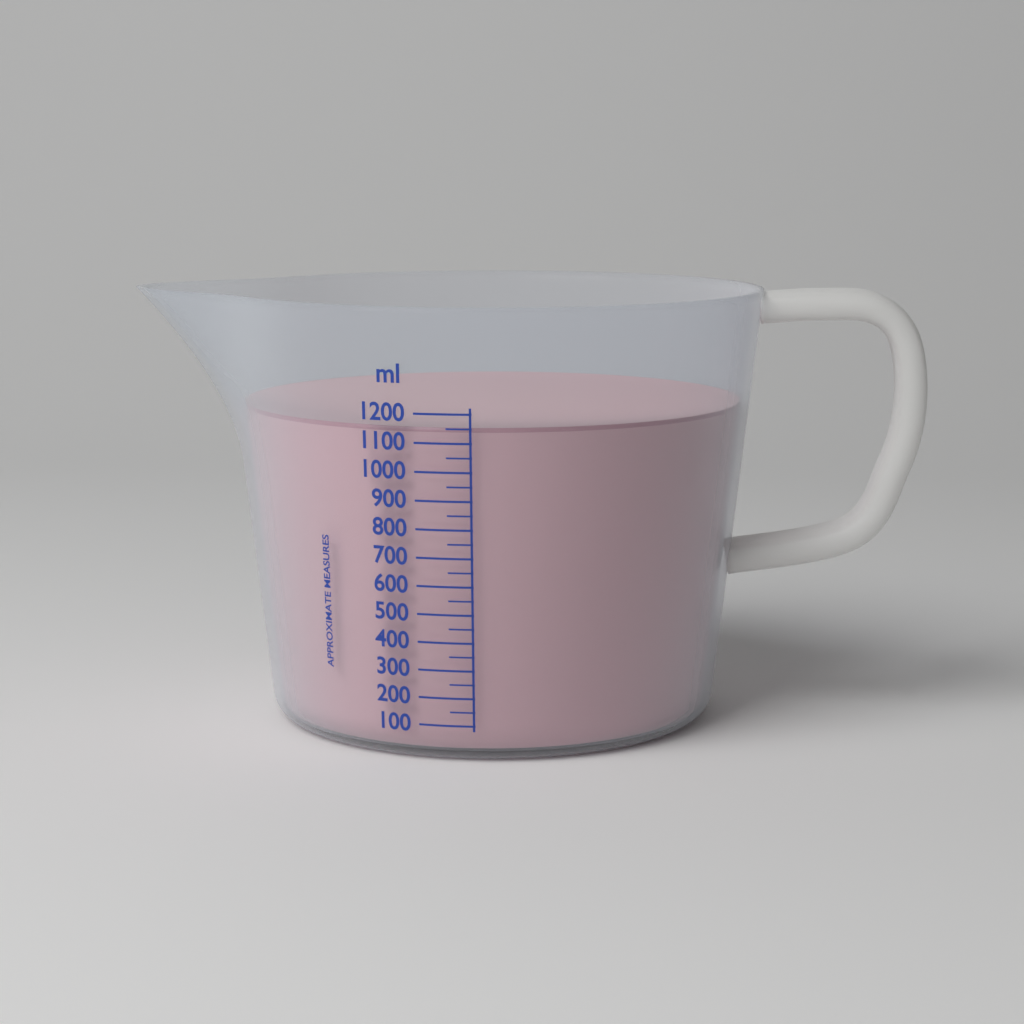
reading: 1150 ml
